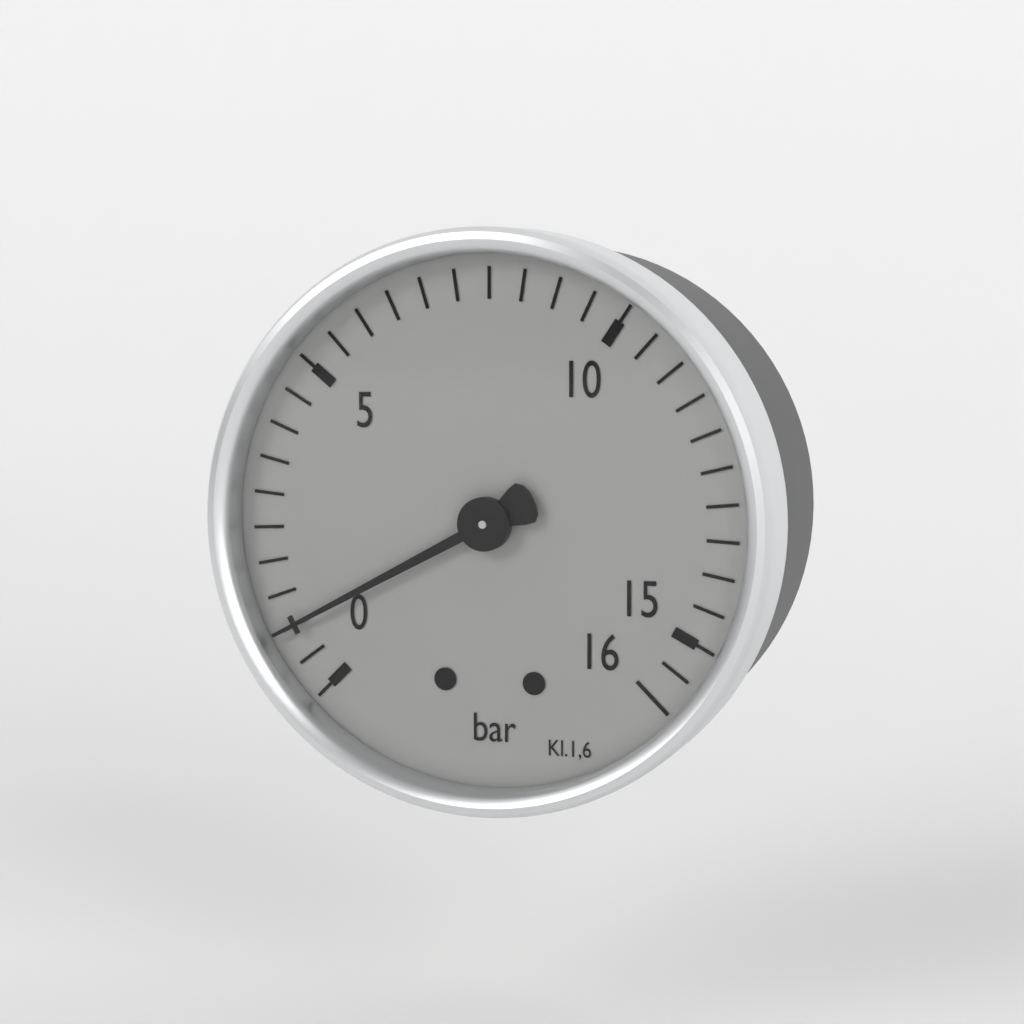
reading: 1.0 bar
